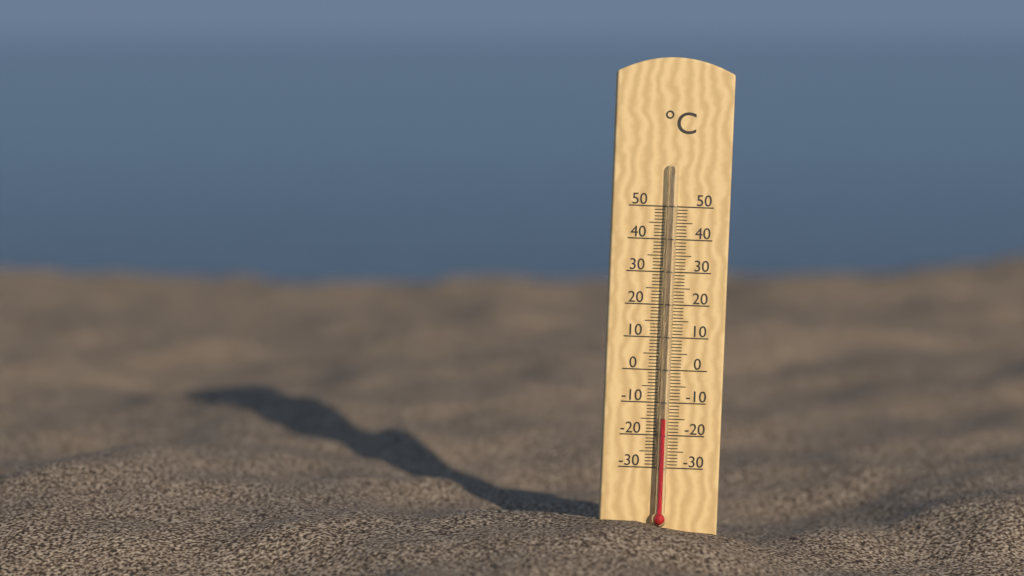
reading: -15 °C
